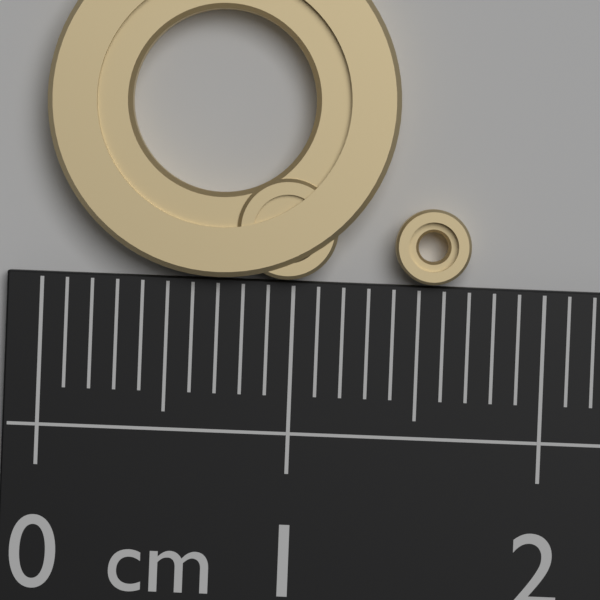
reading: 1.4 cm
